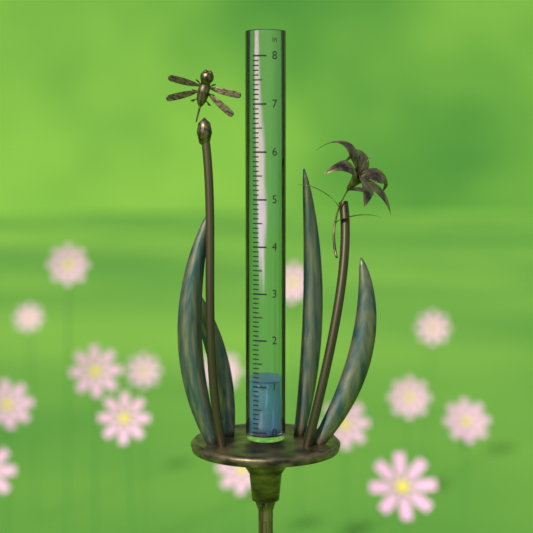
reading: 1.1 in
